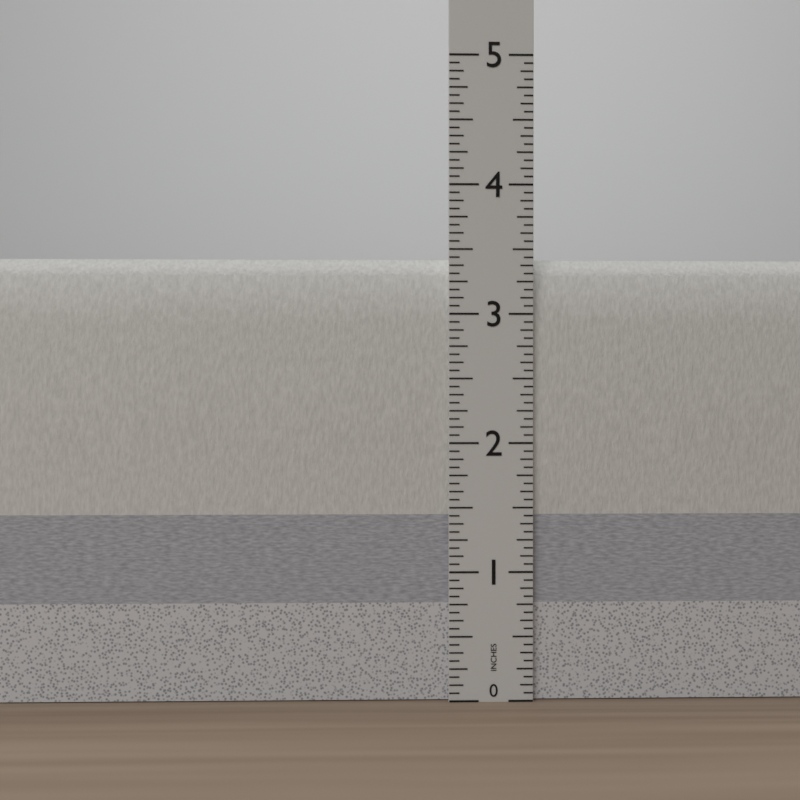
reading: 3.4375 in
